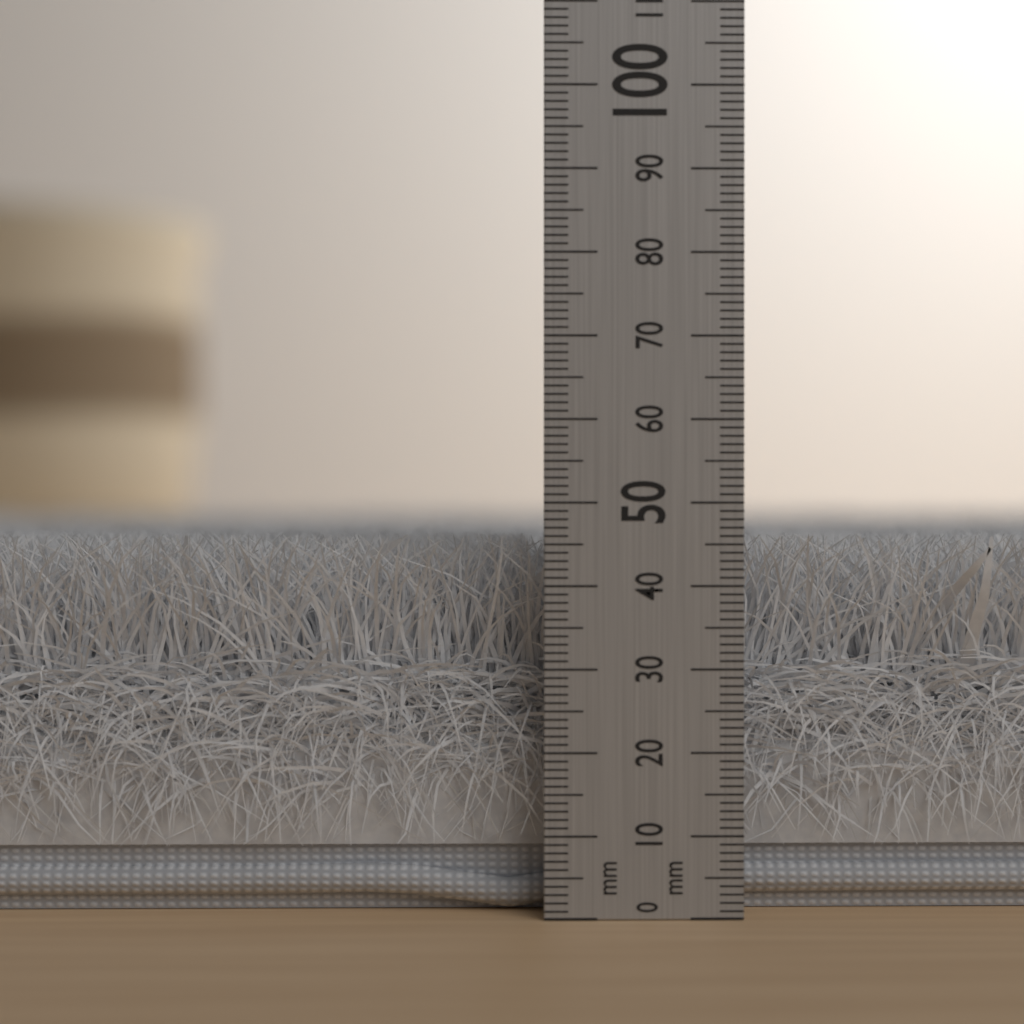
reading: 46 mm
